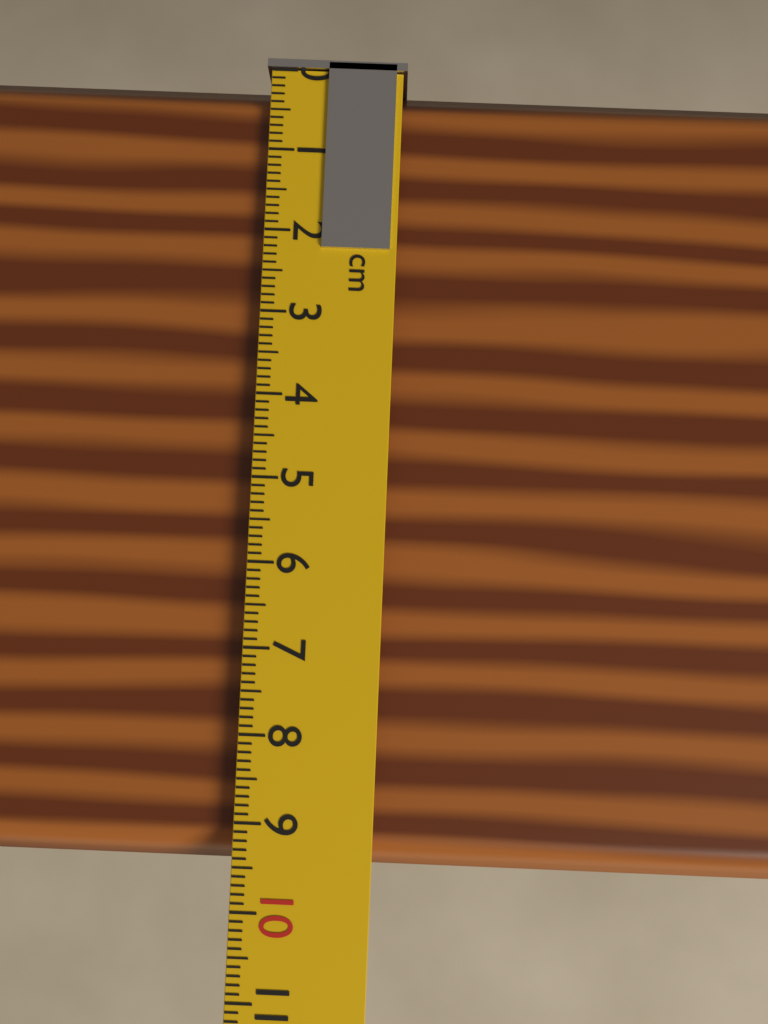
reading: 9.5 cm
